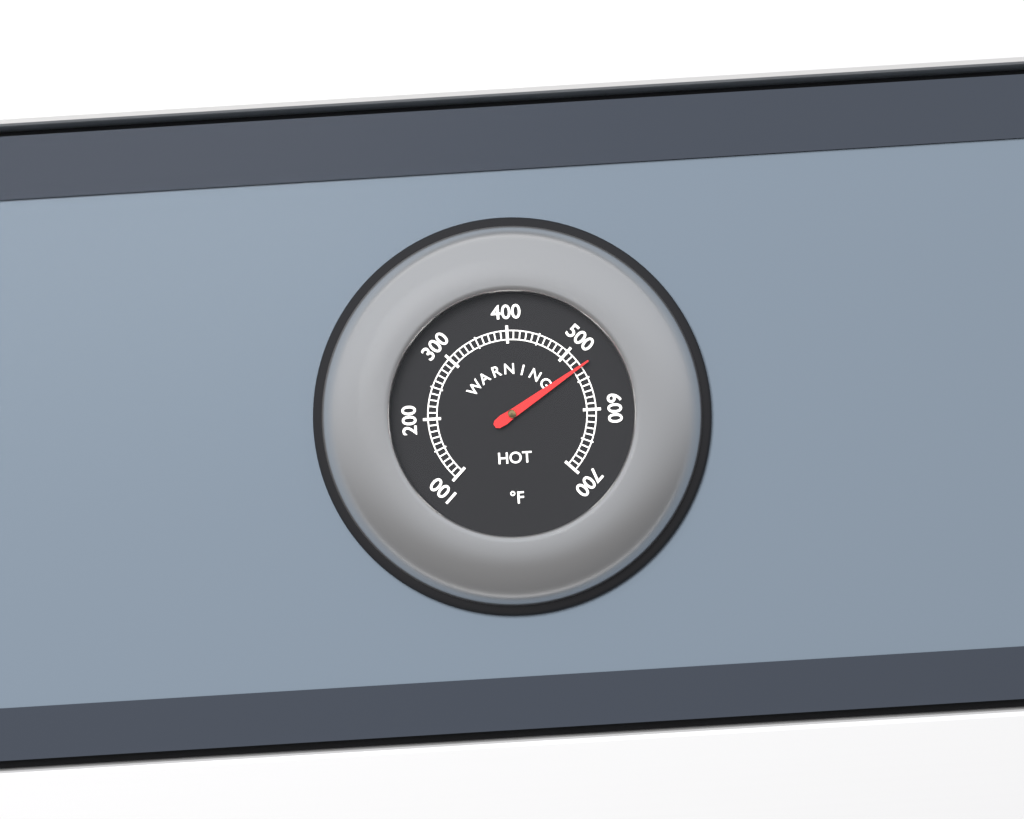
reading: 530 °F
